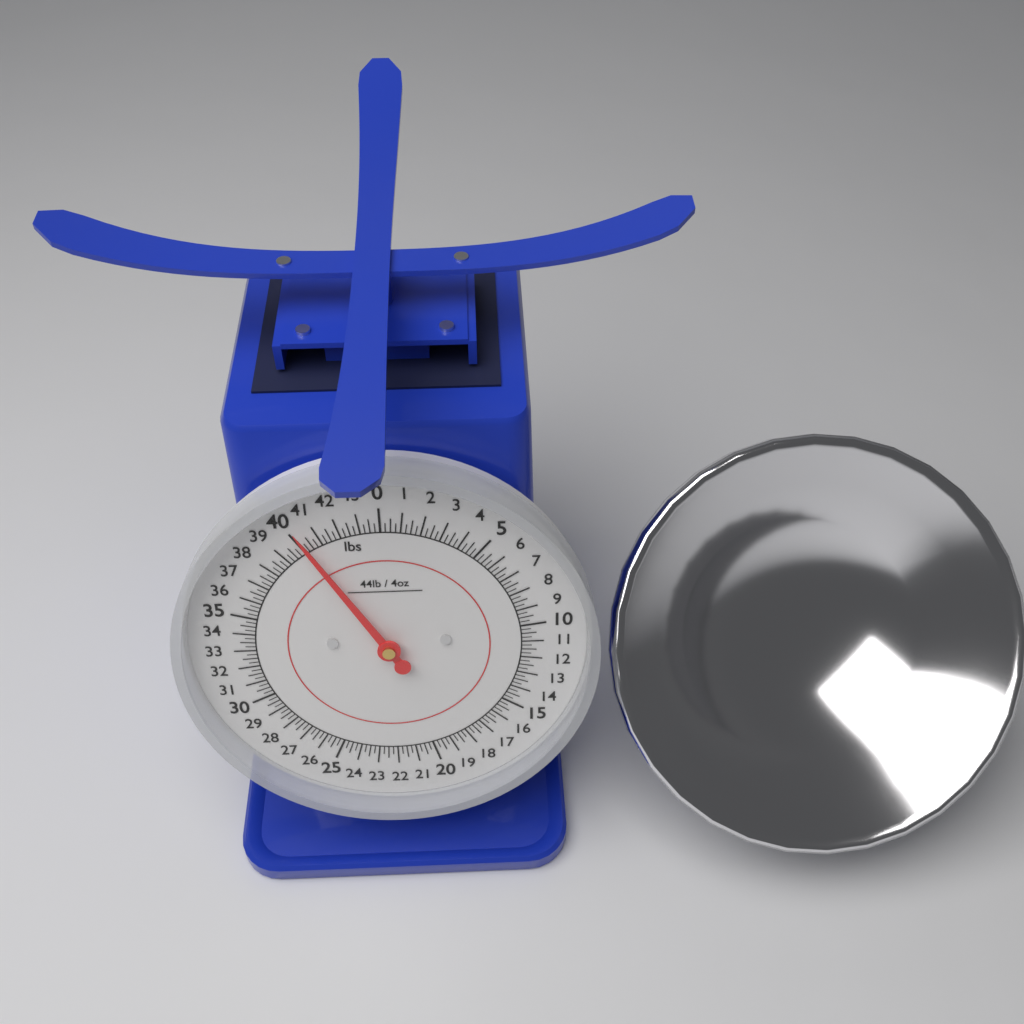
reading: 40.25 lbs
